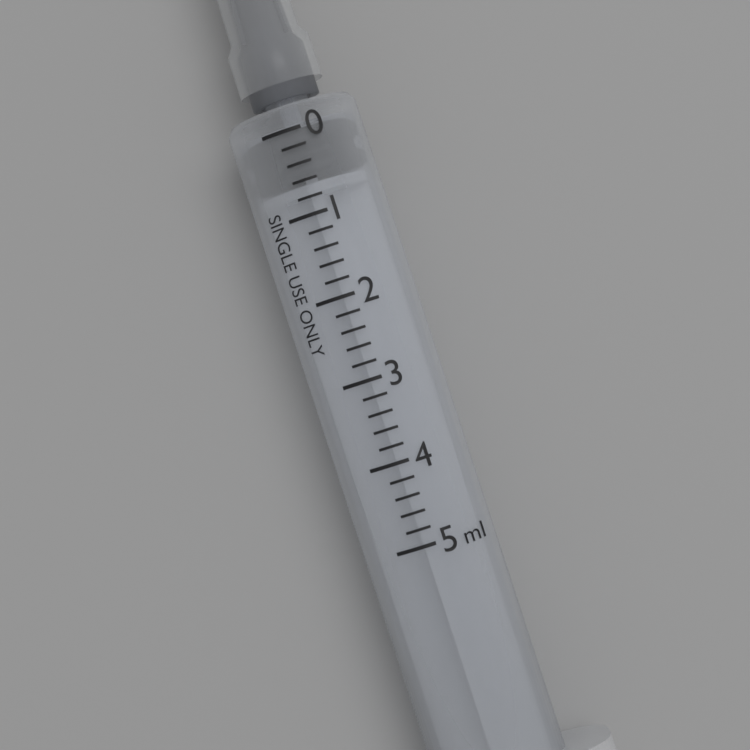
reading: 0.0 ml
